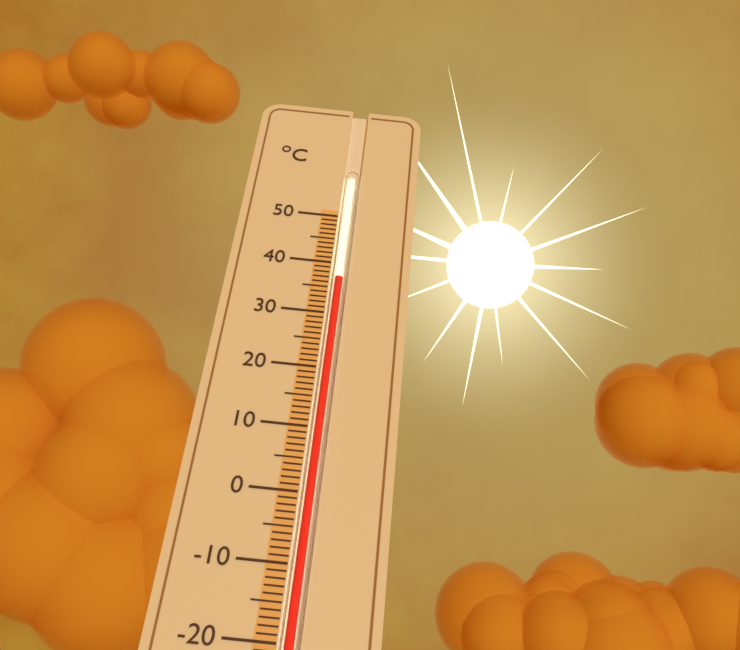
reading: 37 °C
